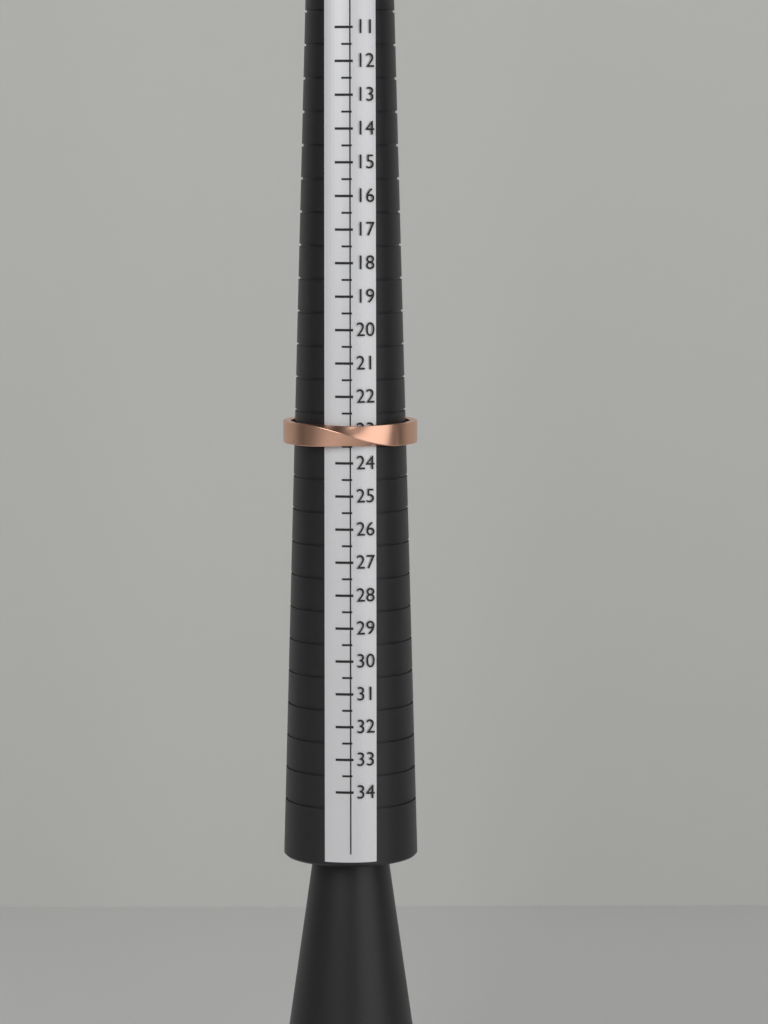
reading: 23.5 (no unit)
